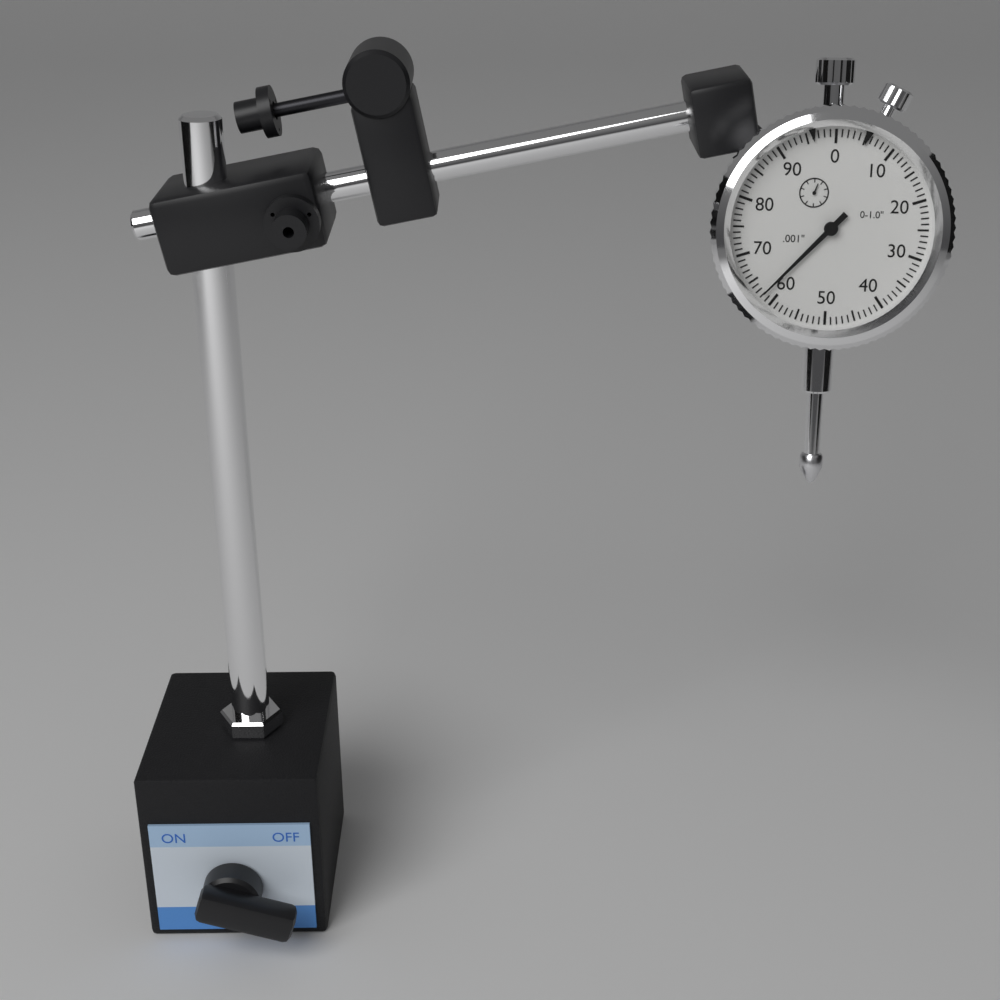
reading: 0.062 in
